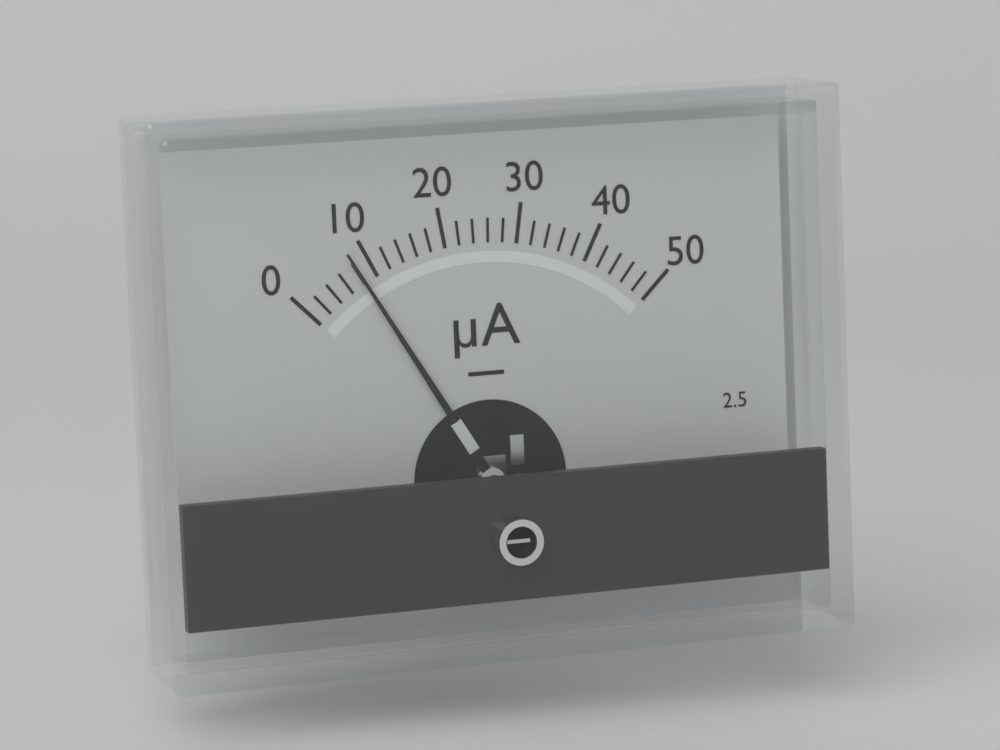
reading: 8 µA
